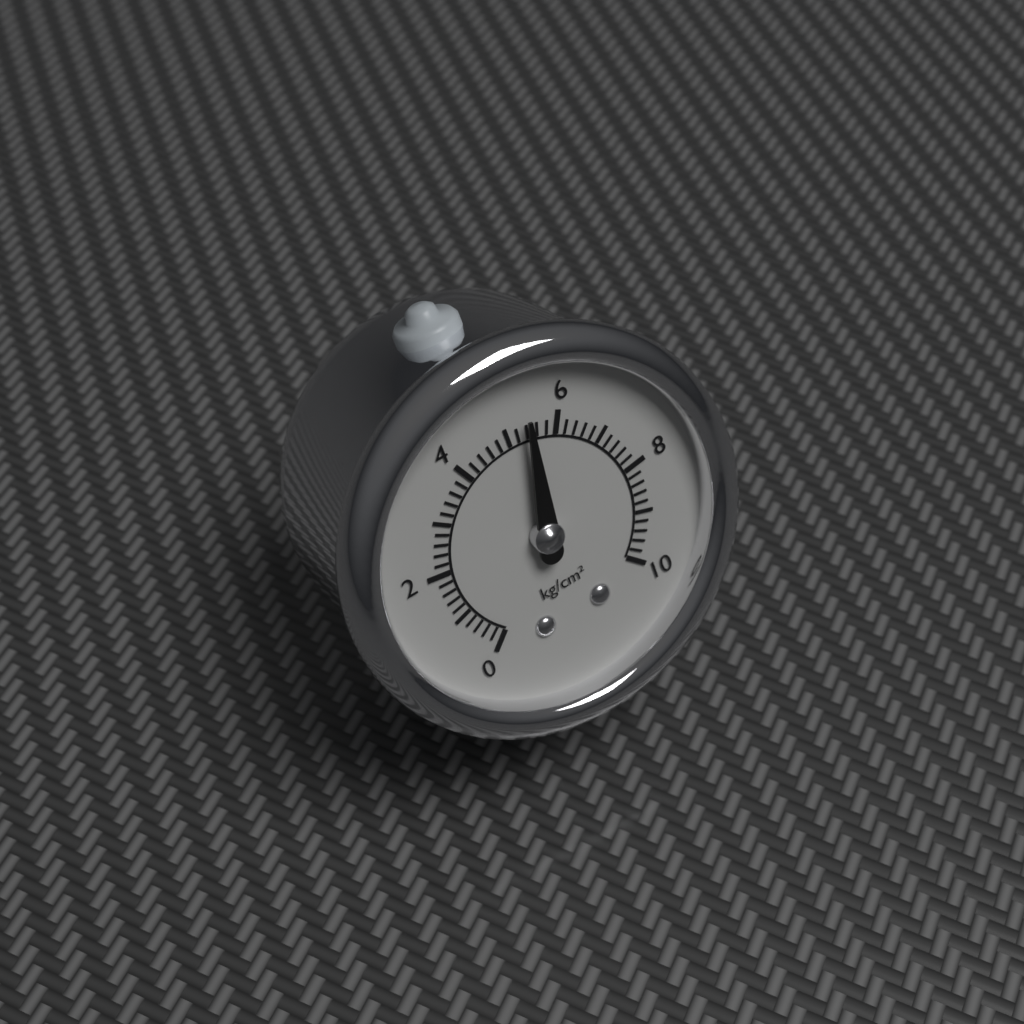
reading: 5.4 kg/cm²
